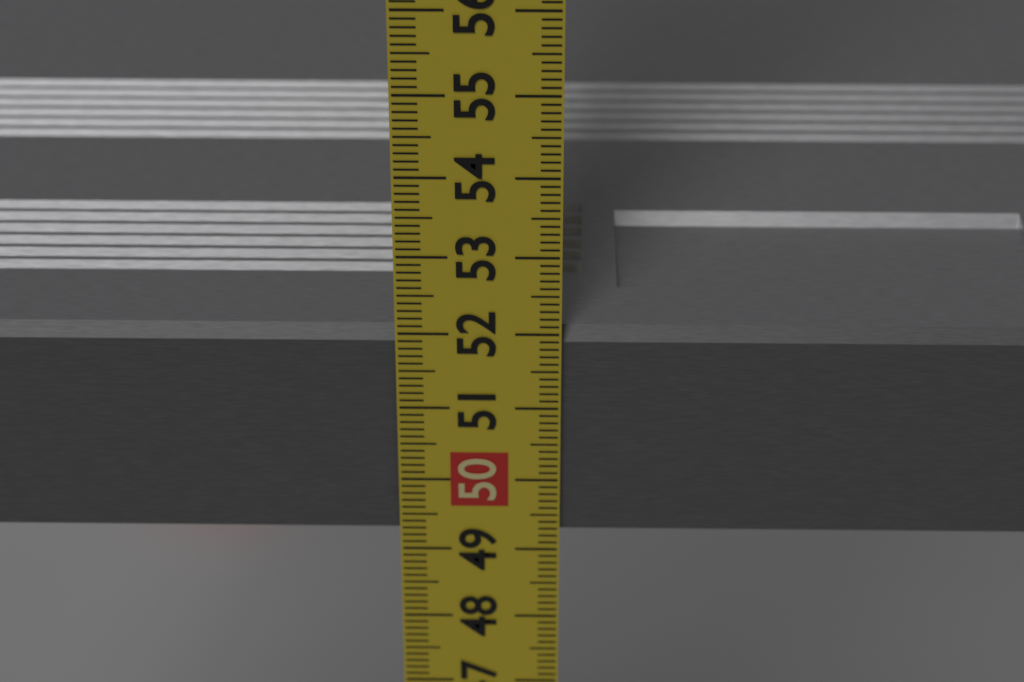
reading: 52.0 cm
